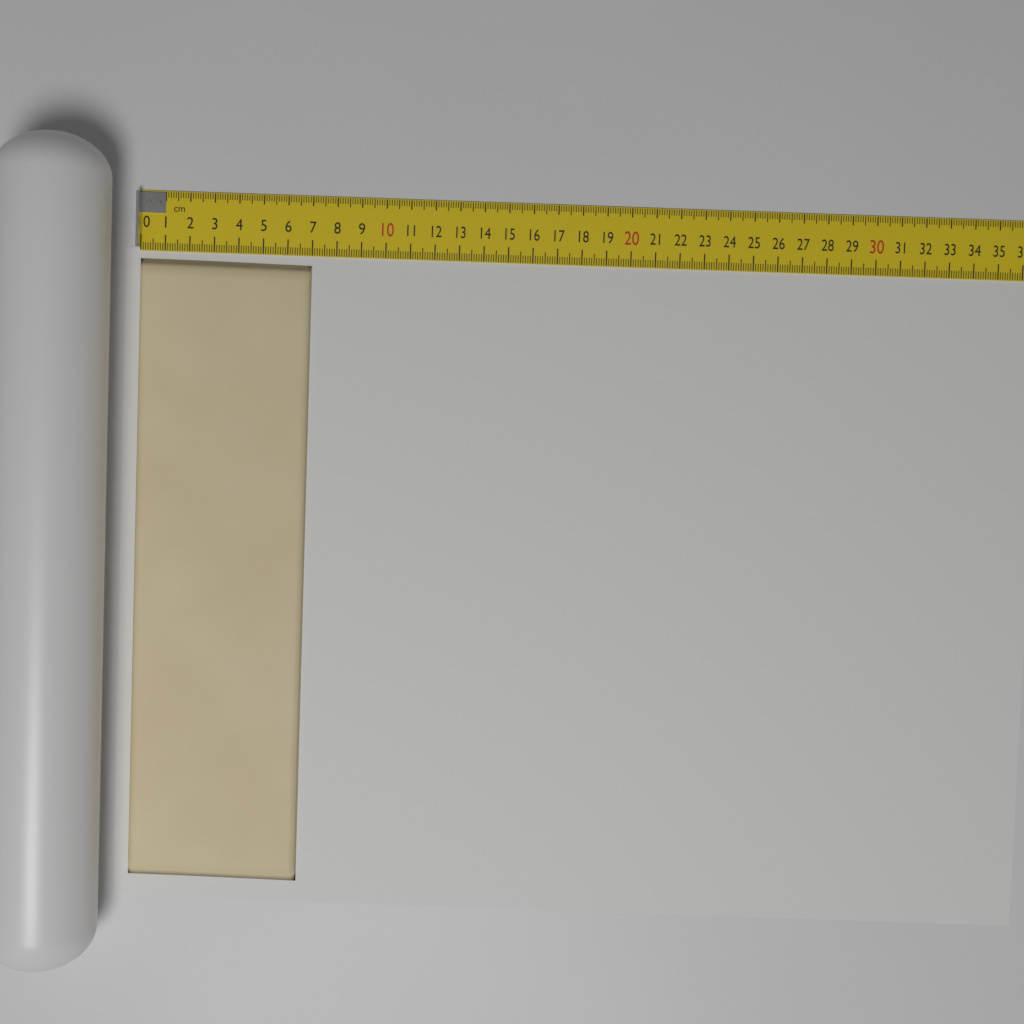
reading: 7.0 cm
